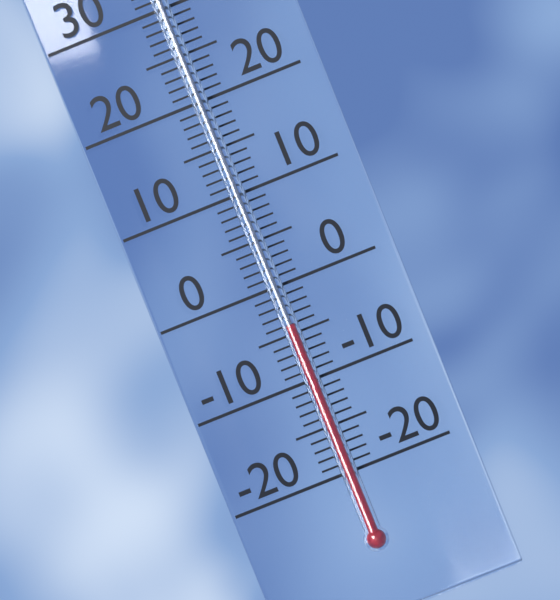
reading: -4 °C
